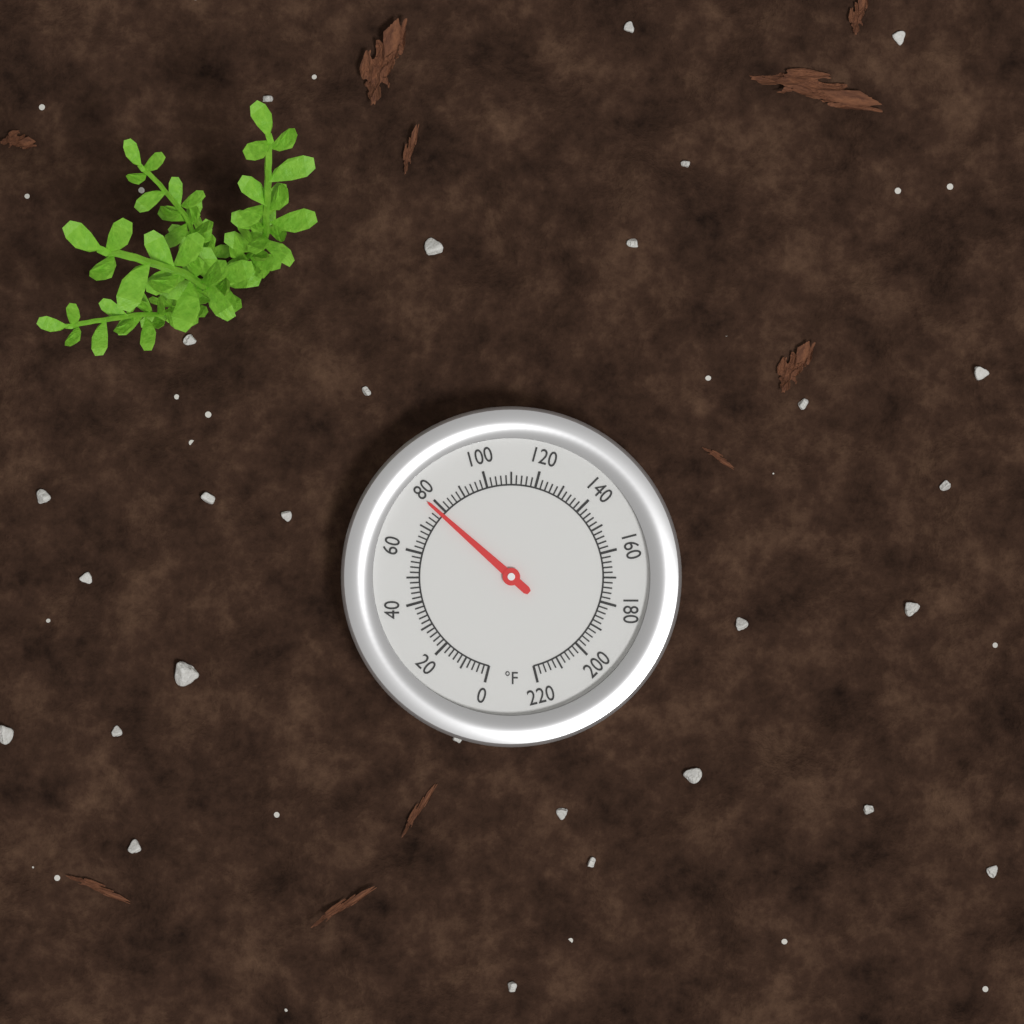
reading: 78 °F
